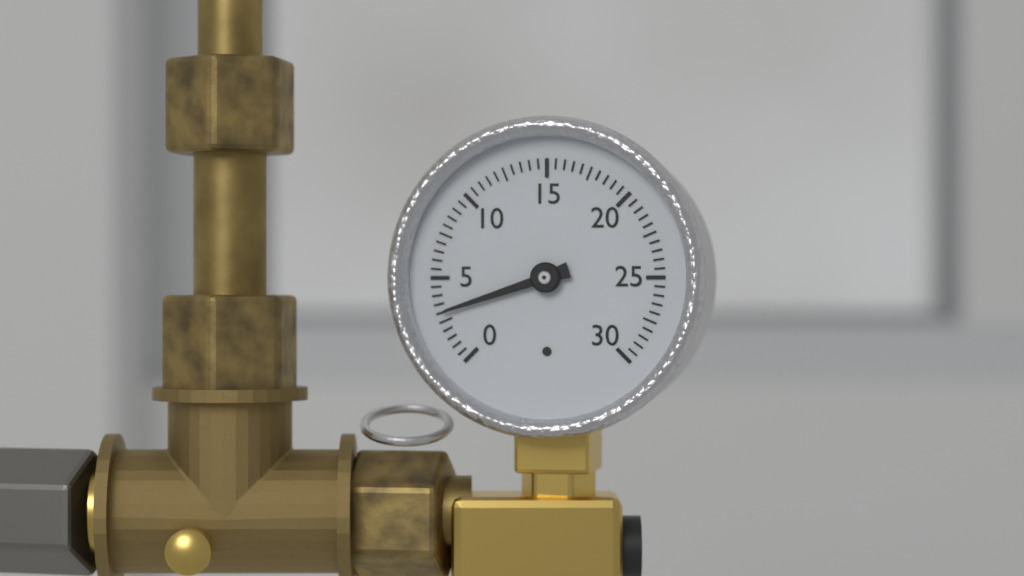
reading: 3.0 (no unit)
